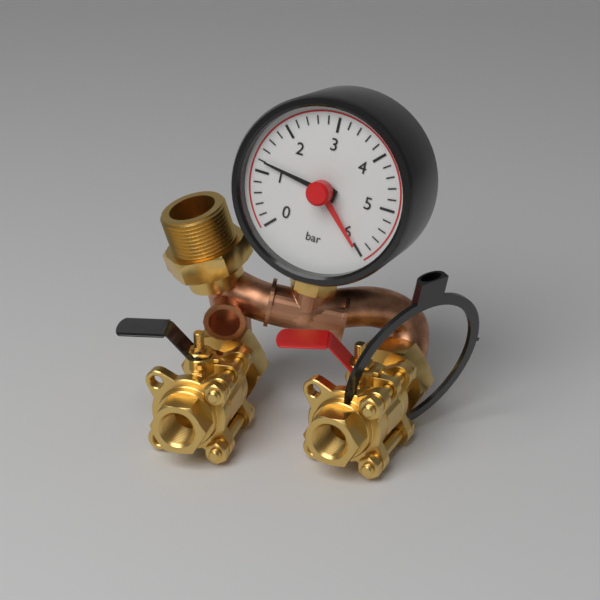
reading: 1.2 bar
